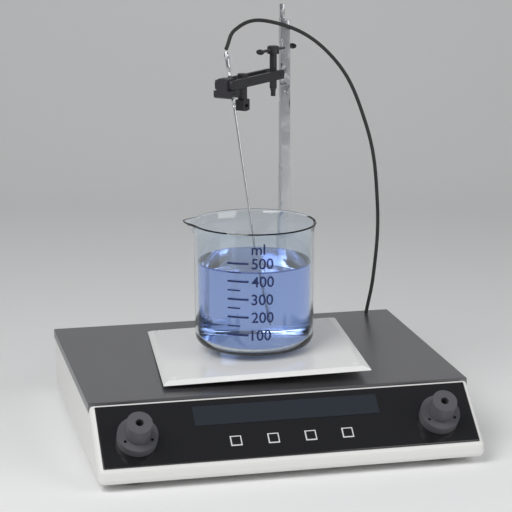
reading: 450 ml
